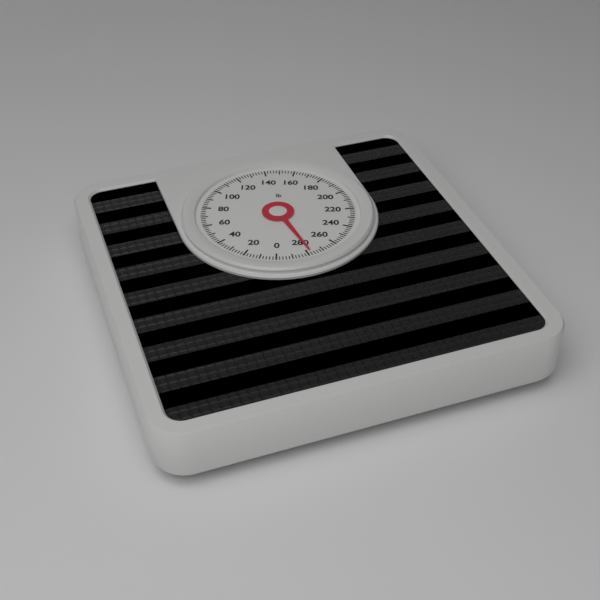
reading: 278 lb
